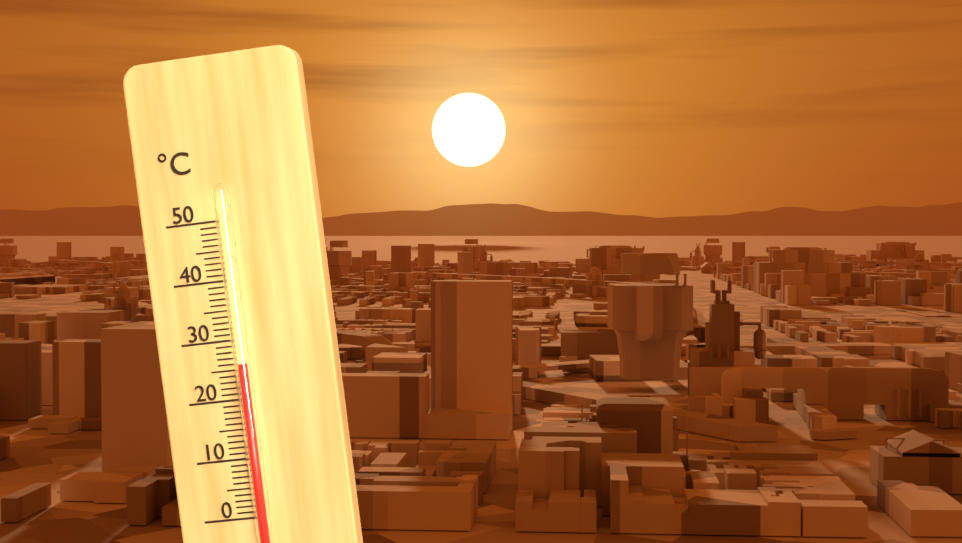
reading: 26 °C
